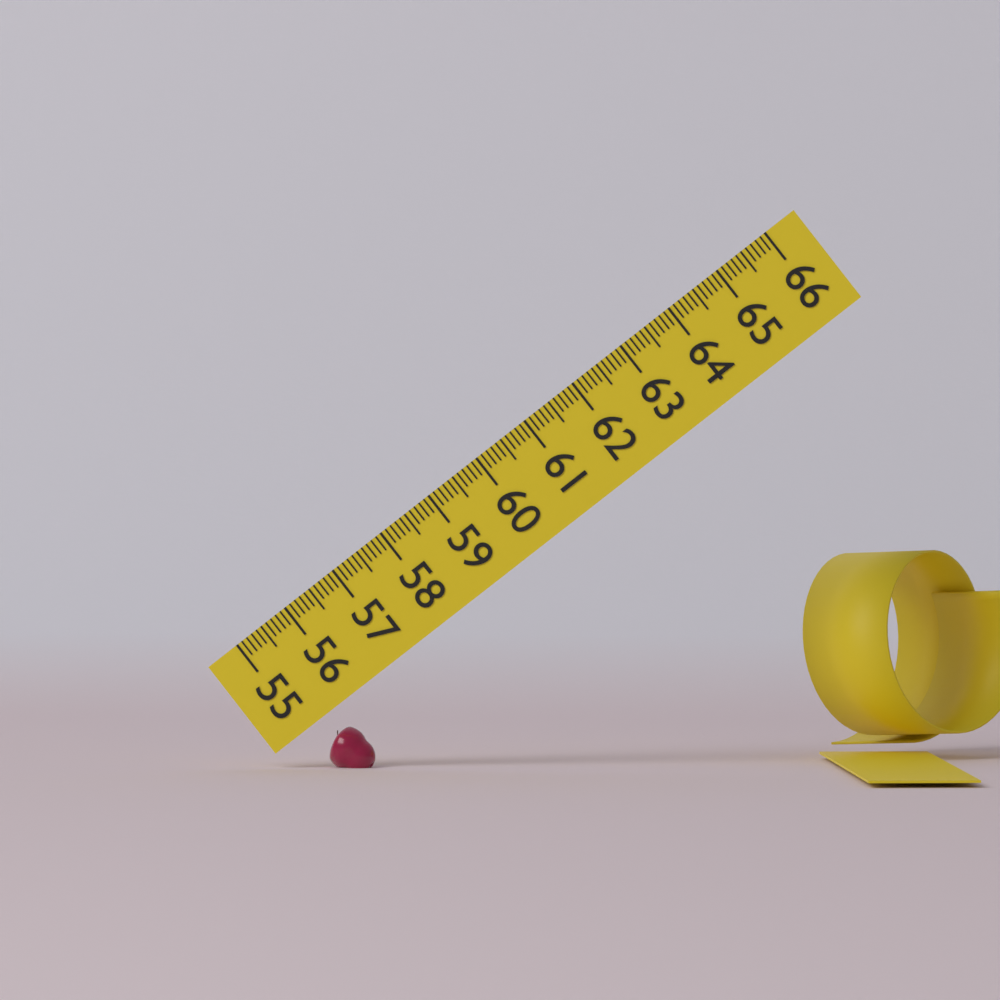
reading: 55.7 (no unit)
